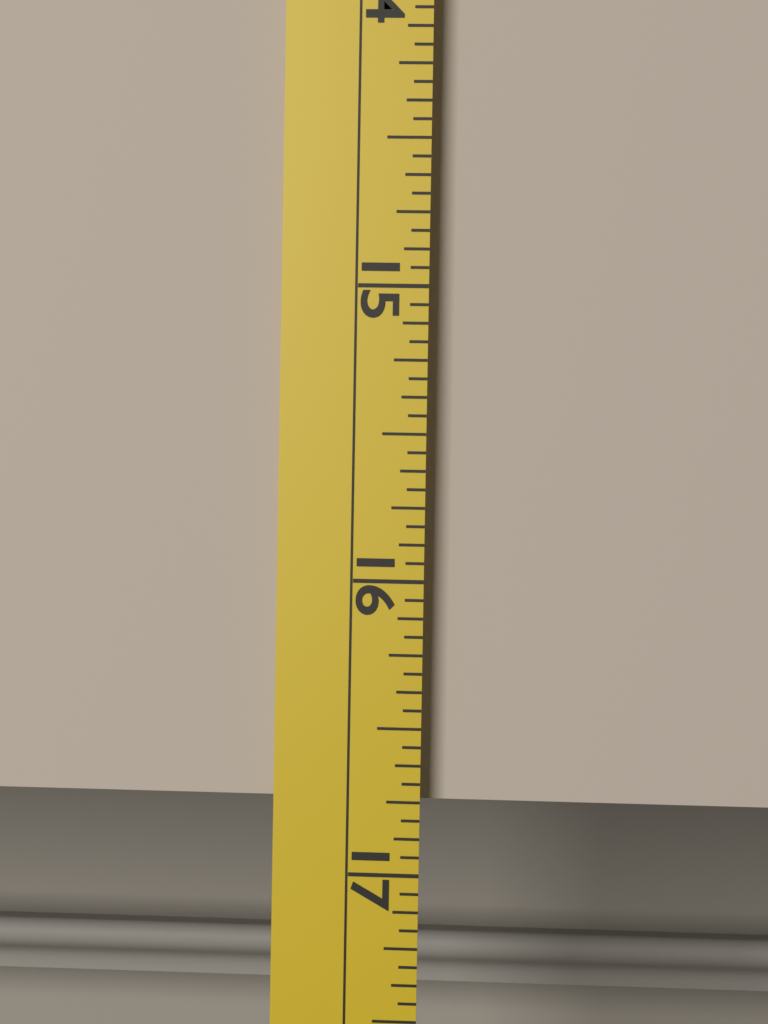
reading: 16.7500 (no unit)
